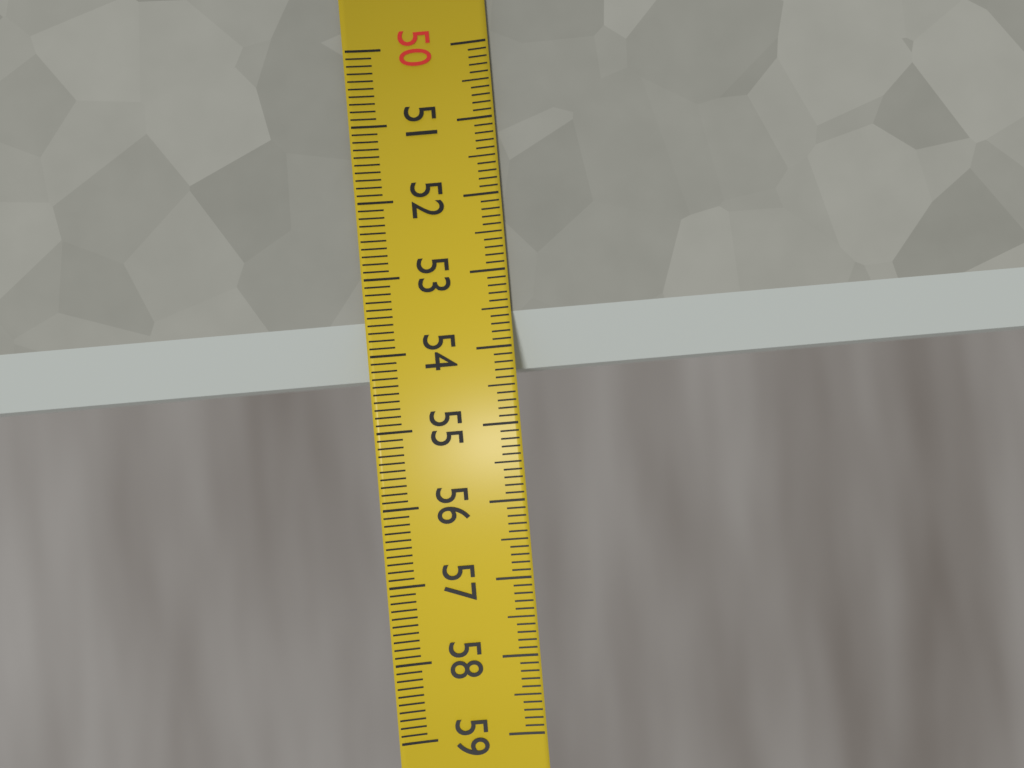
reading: 54.3 (no unit)
